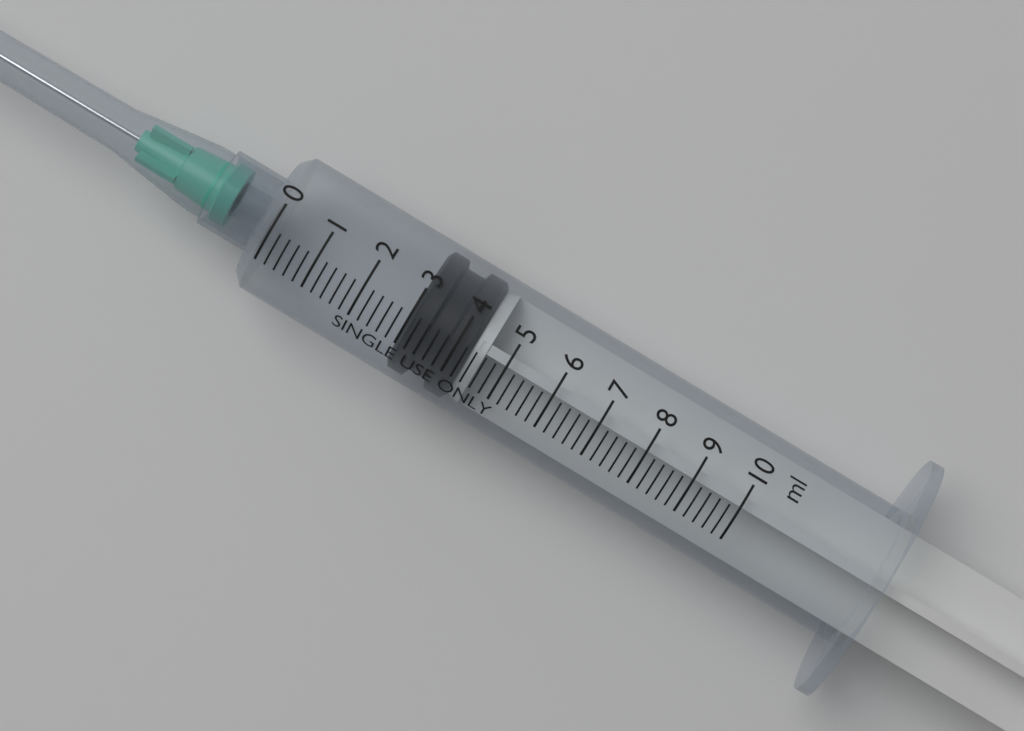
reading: 3.0 ml
